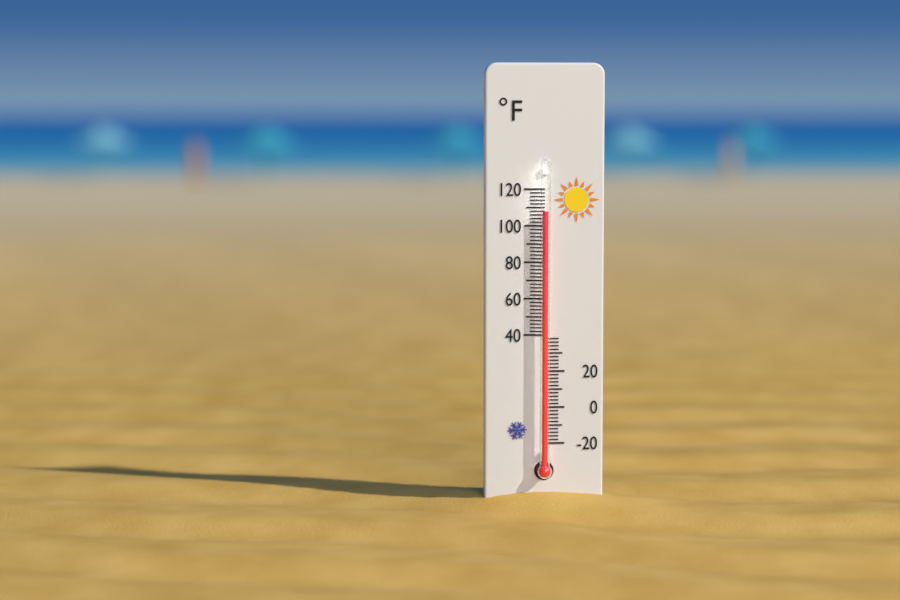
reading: 108 °F
